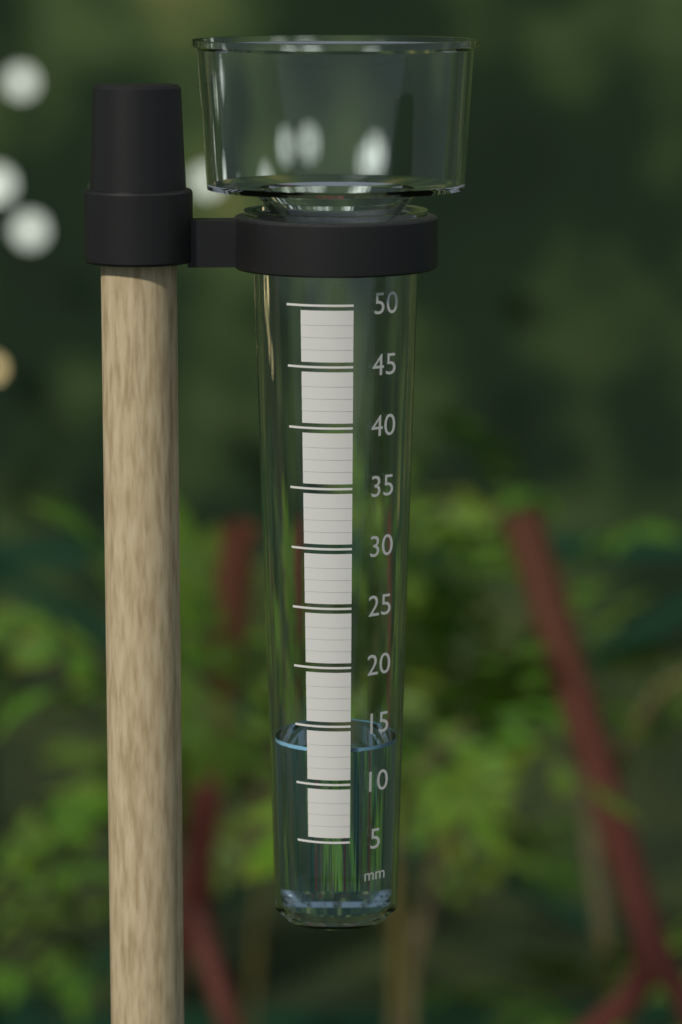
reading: 13 mm
